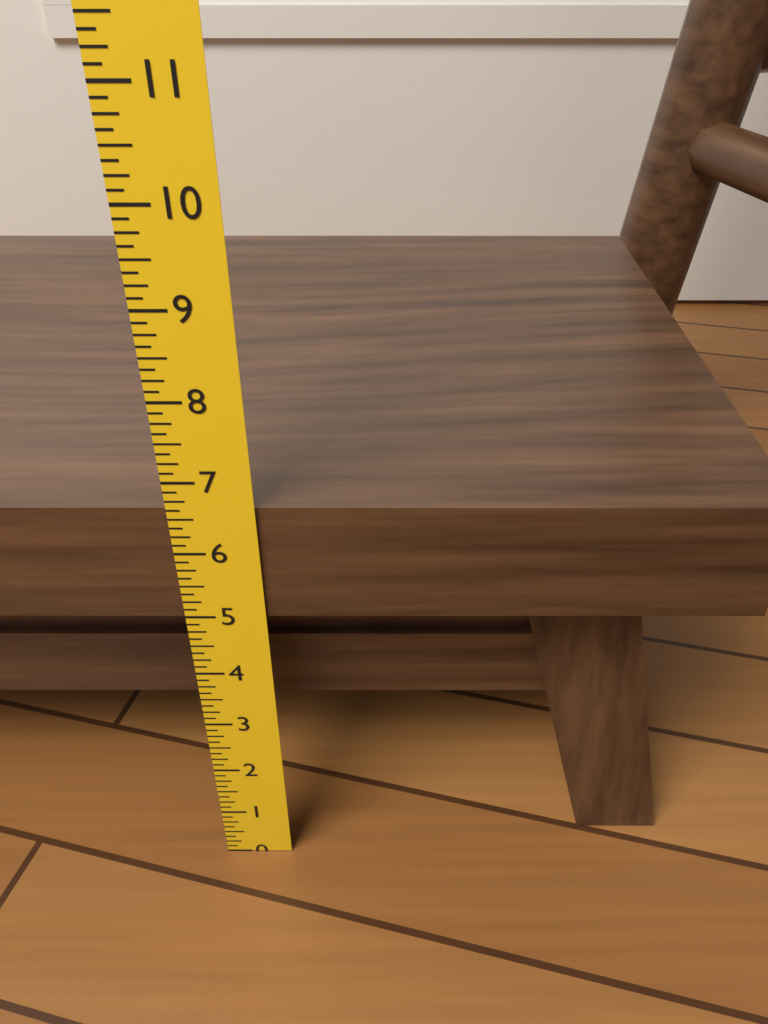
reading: 6.625 in
